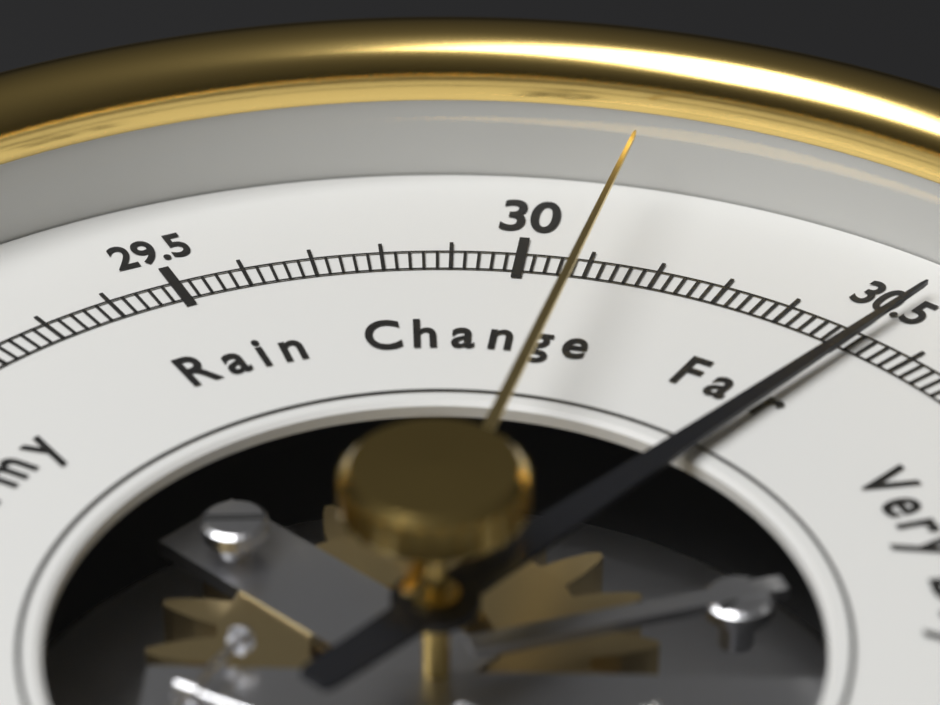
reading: 30.52 inHg
